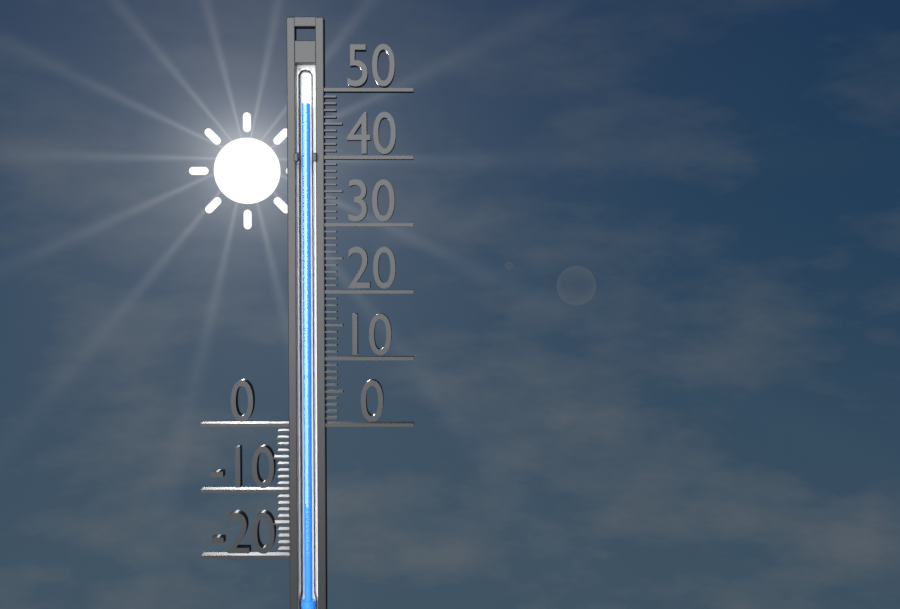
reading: 48 (no unit)
